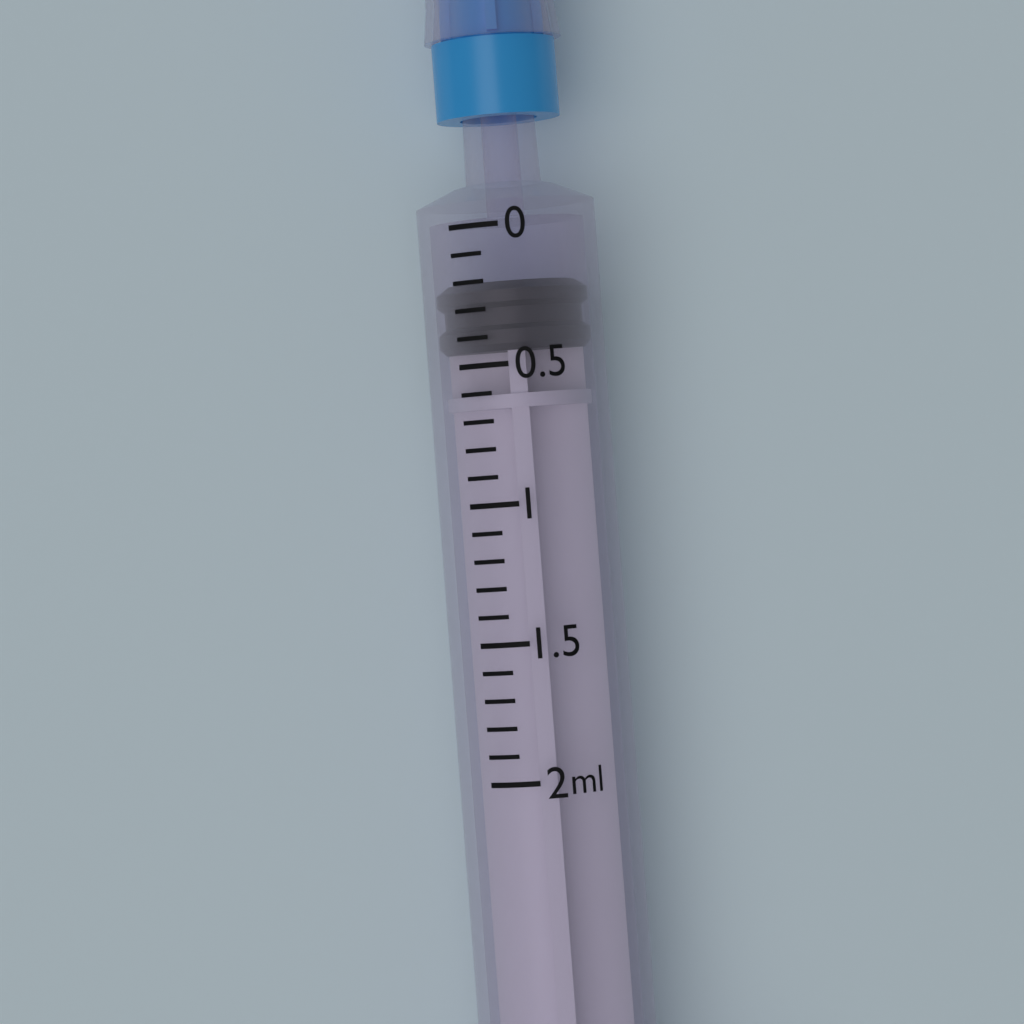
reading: 0.2 ml
